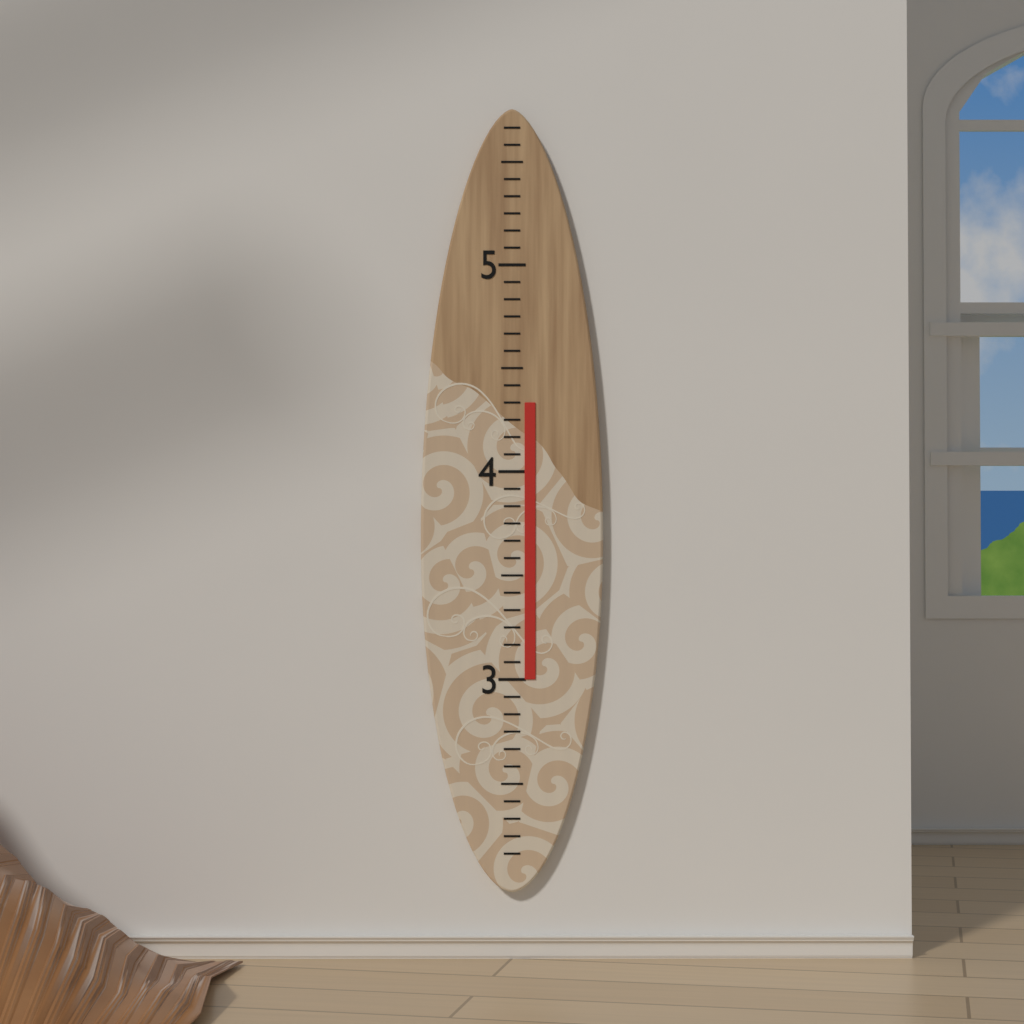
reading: 4.333333 (no unit)
